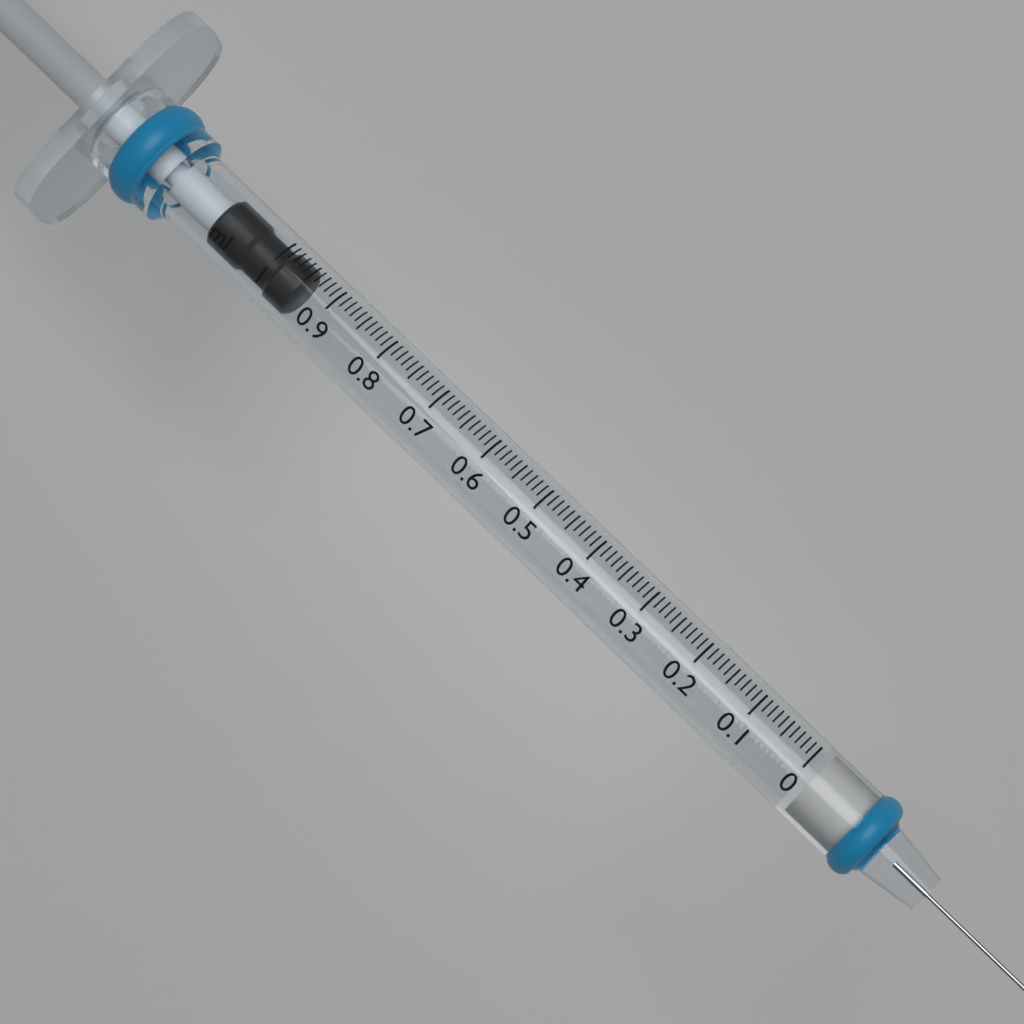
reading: 0.95 ml
